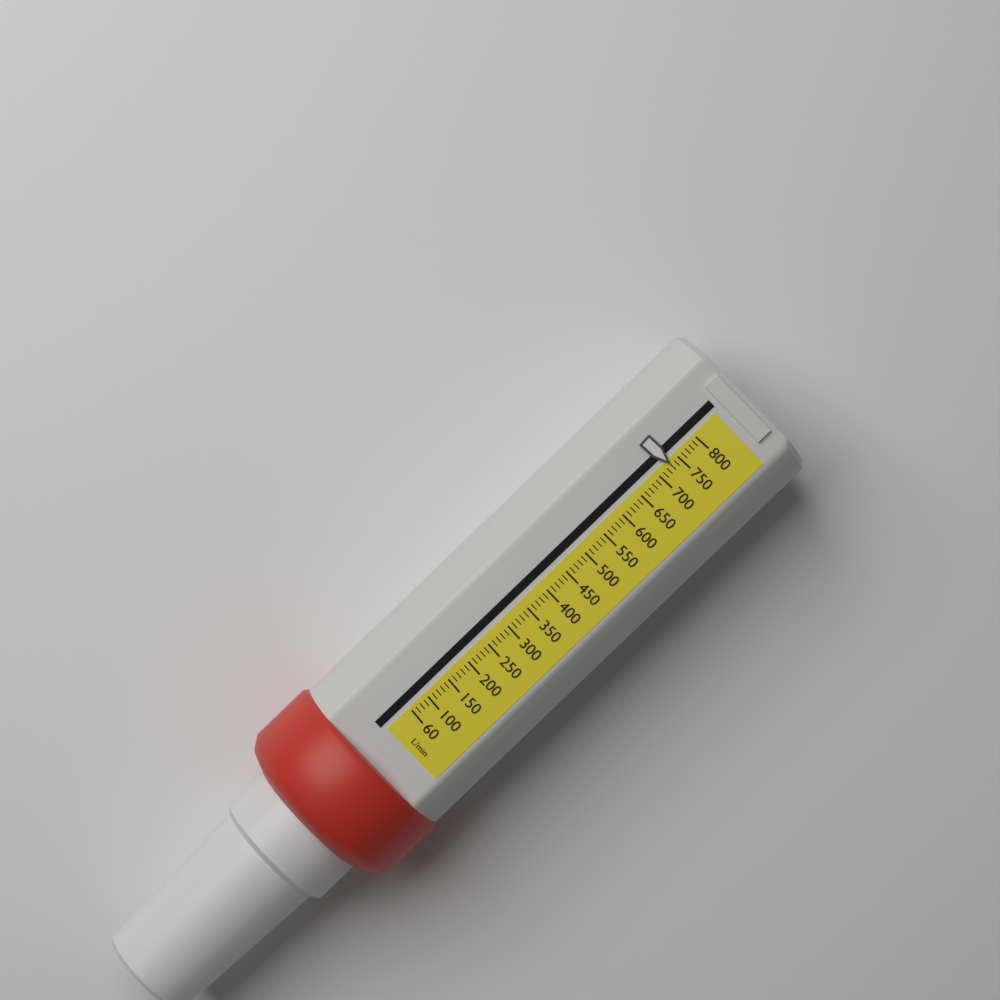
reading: 730 L/min
